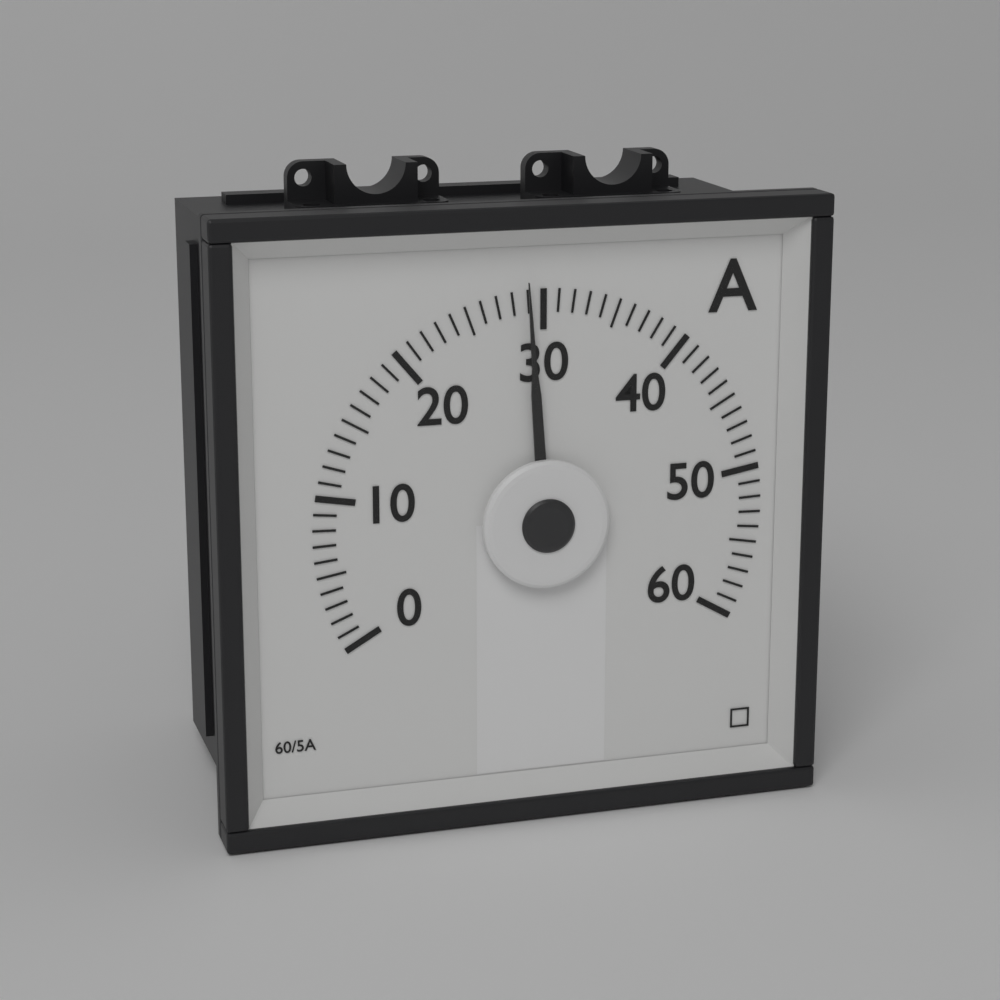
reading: 29 A
